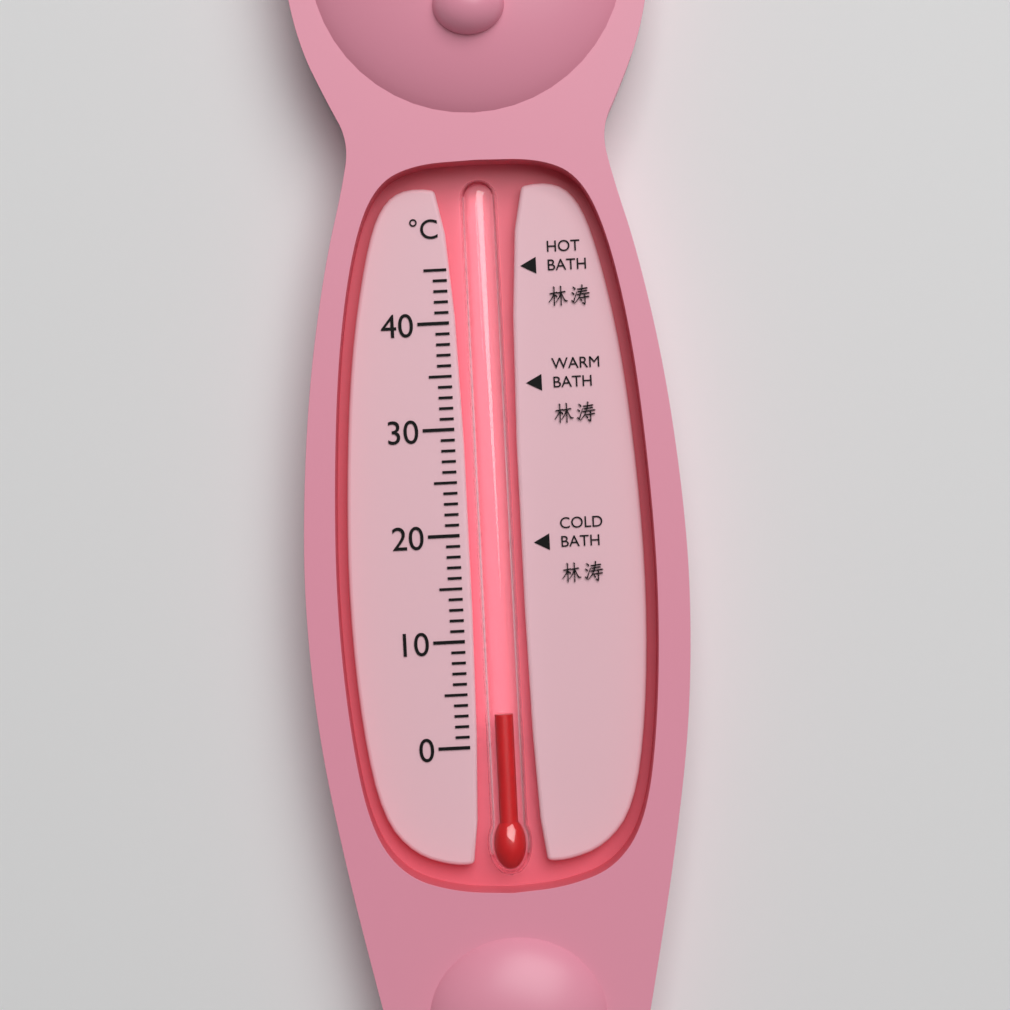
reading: 3 °C
